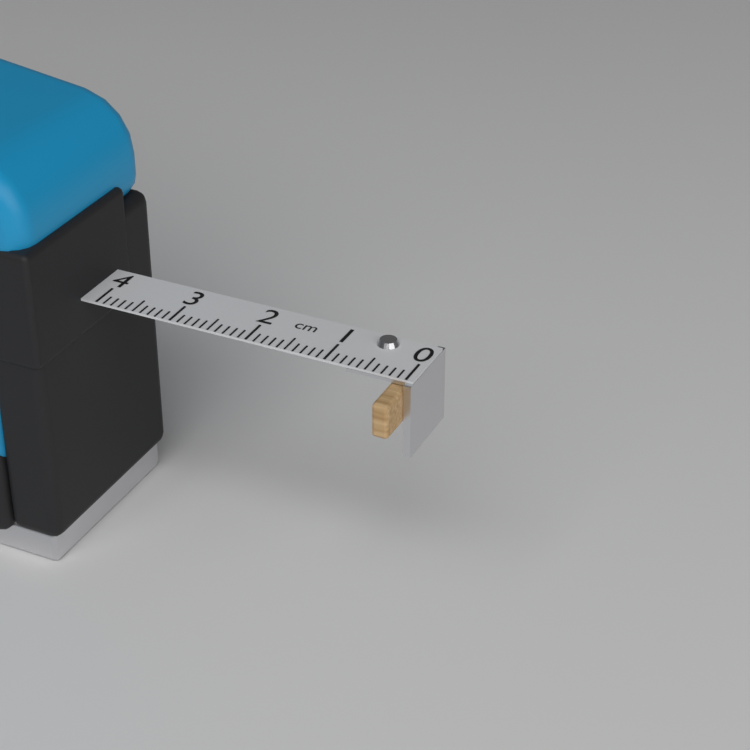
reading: 0.2 cm
